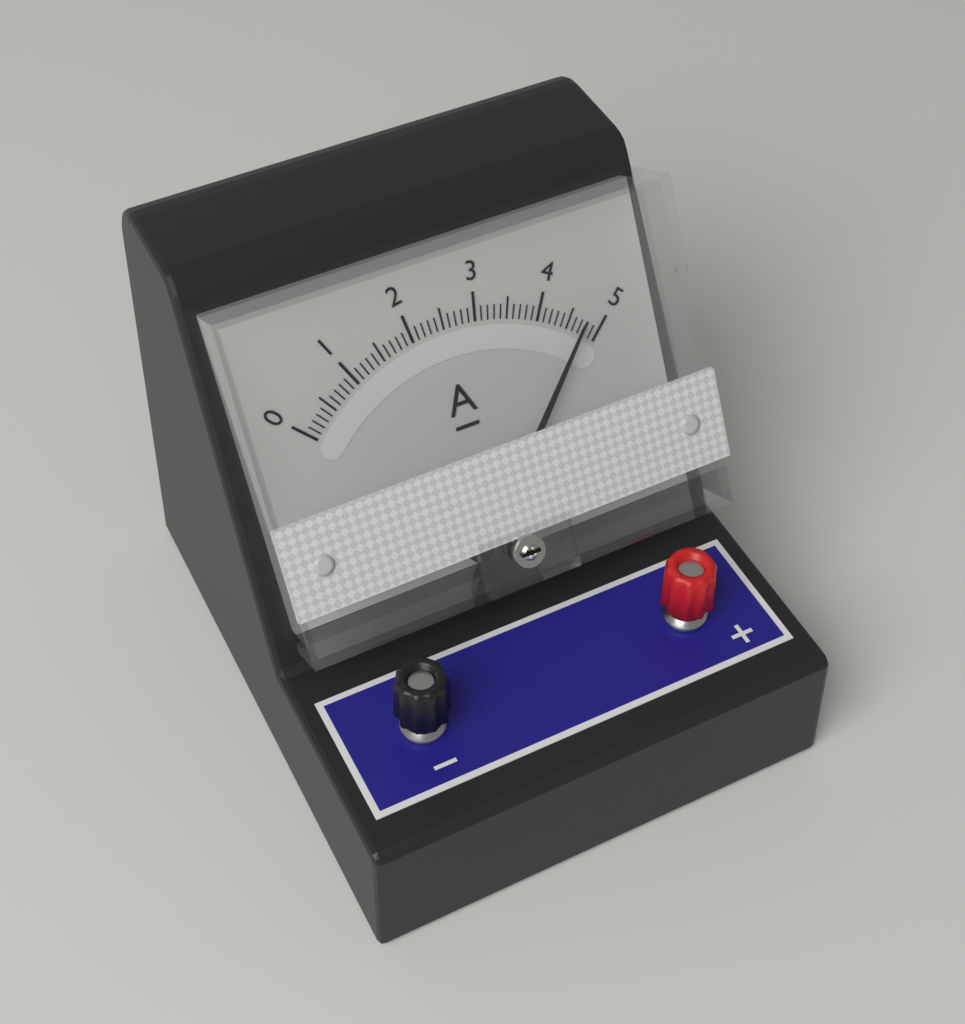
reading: 4.7 A
